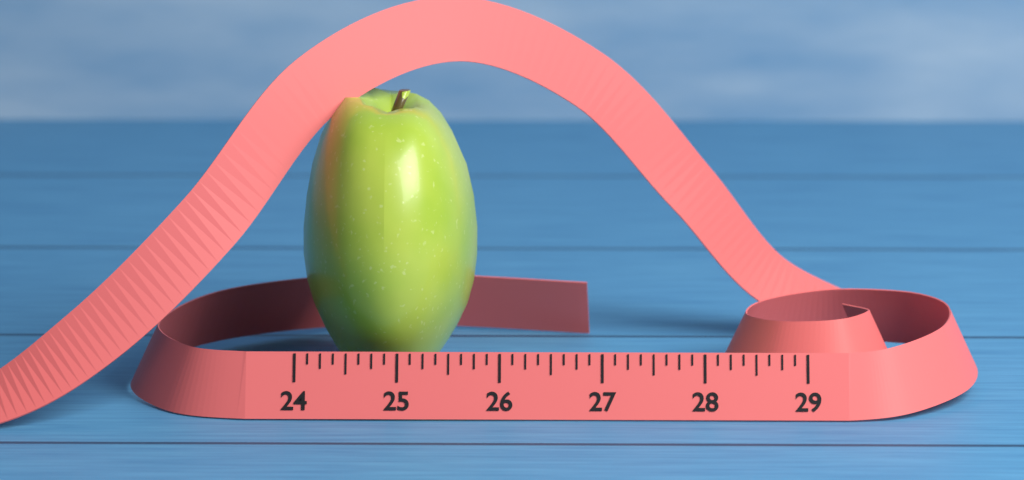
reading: 25.750 (no unit)
